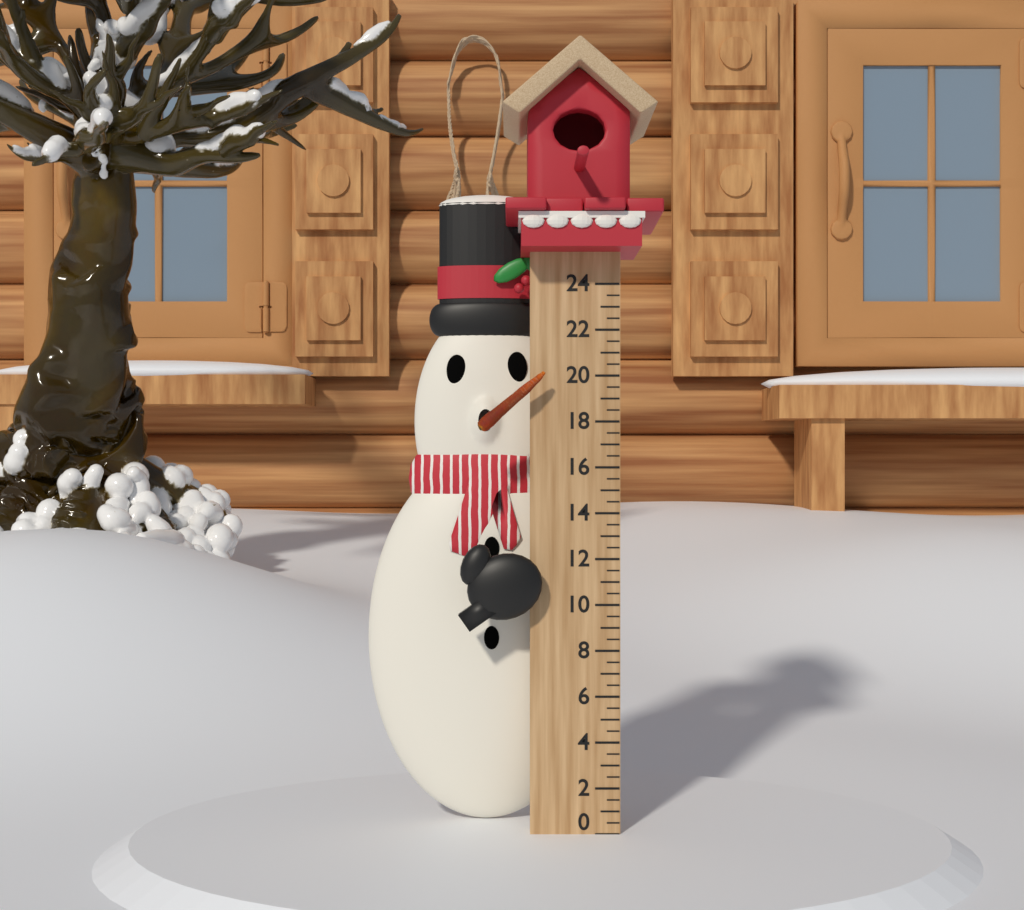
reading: 0.0 (no unit)
